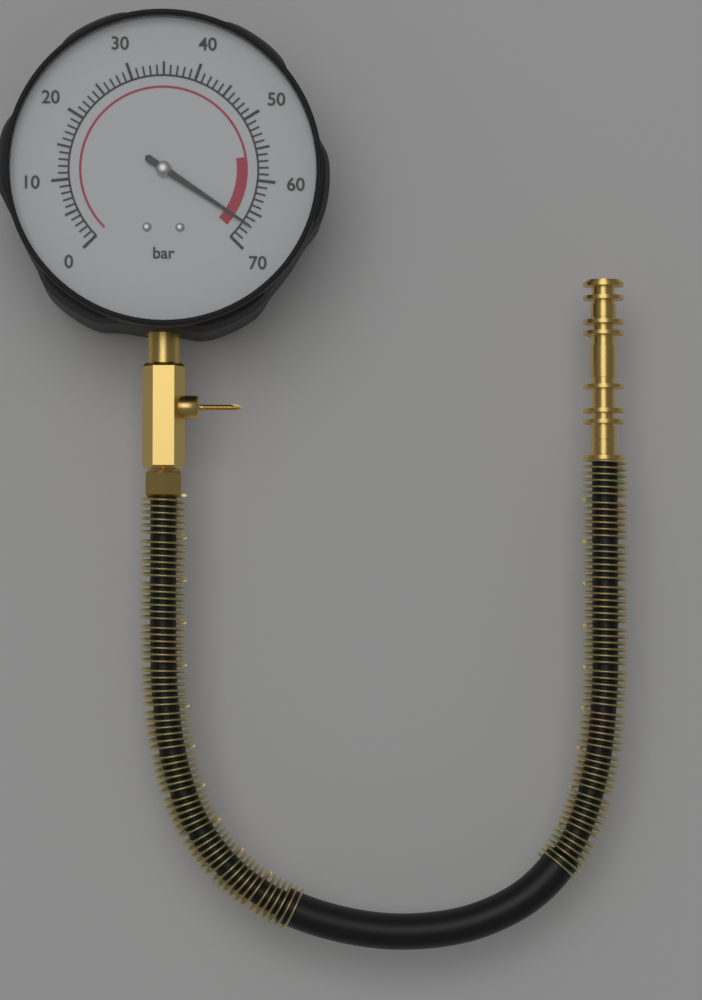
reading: 67 bar
